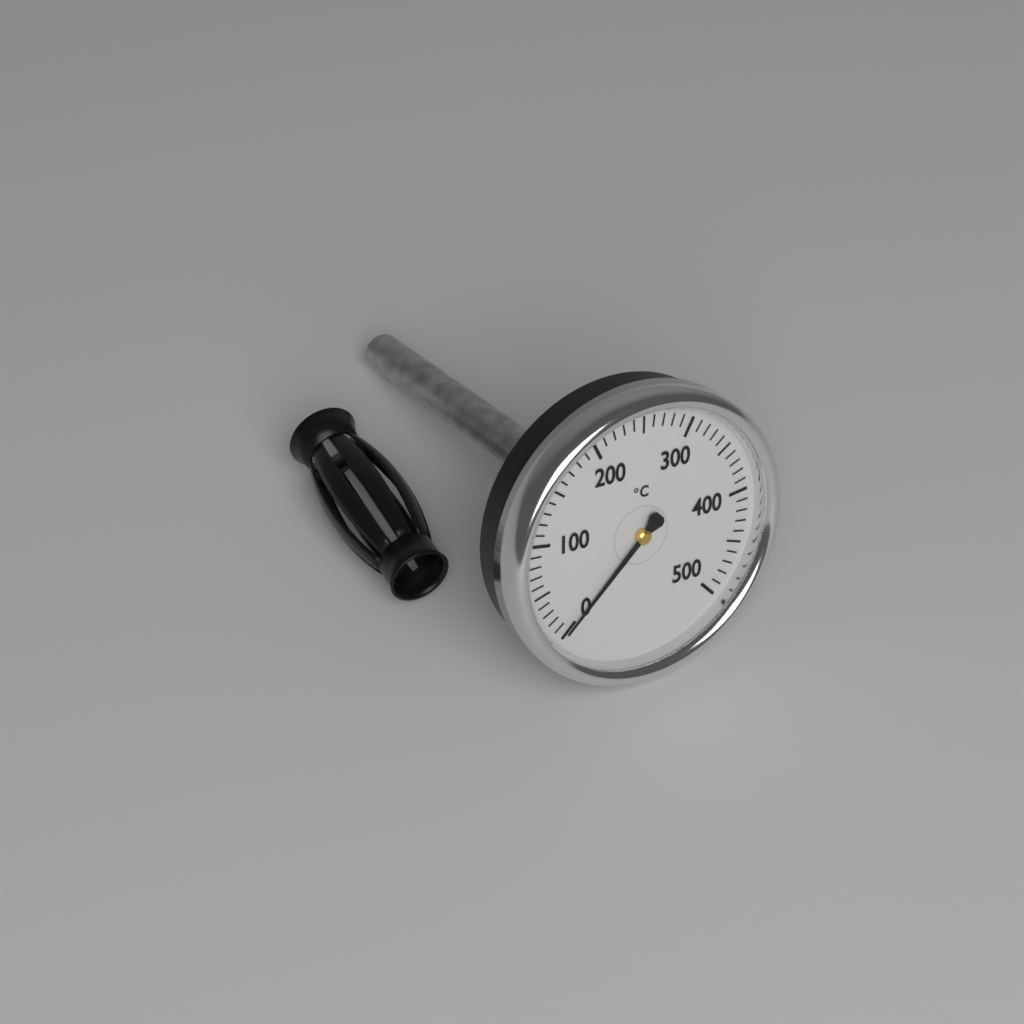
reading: 0 °C
